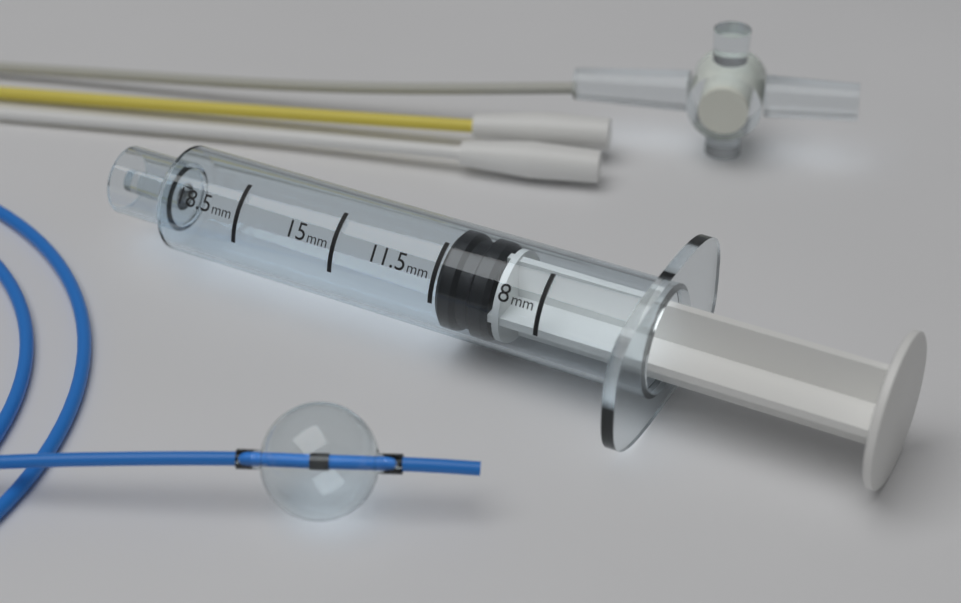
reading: 11.5 mm
